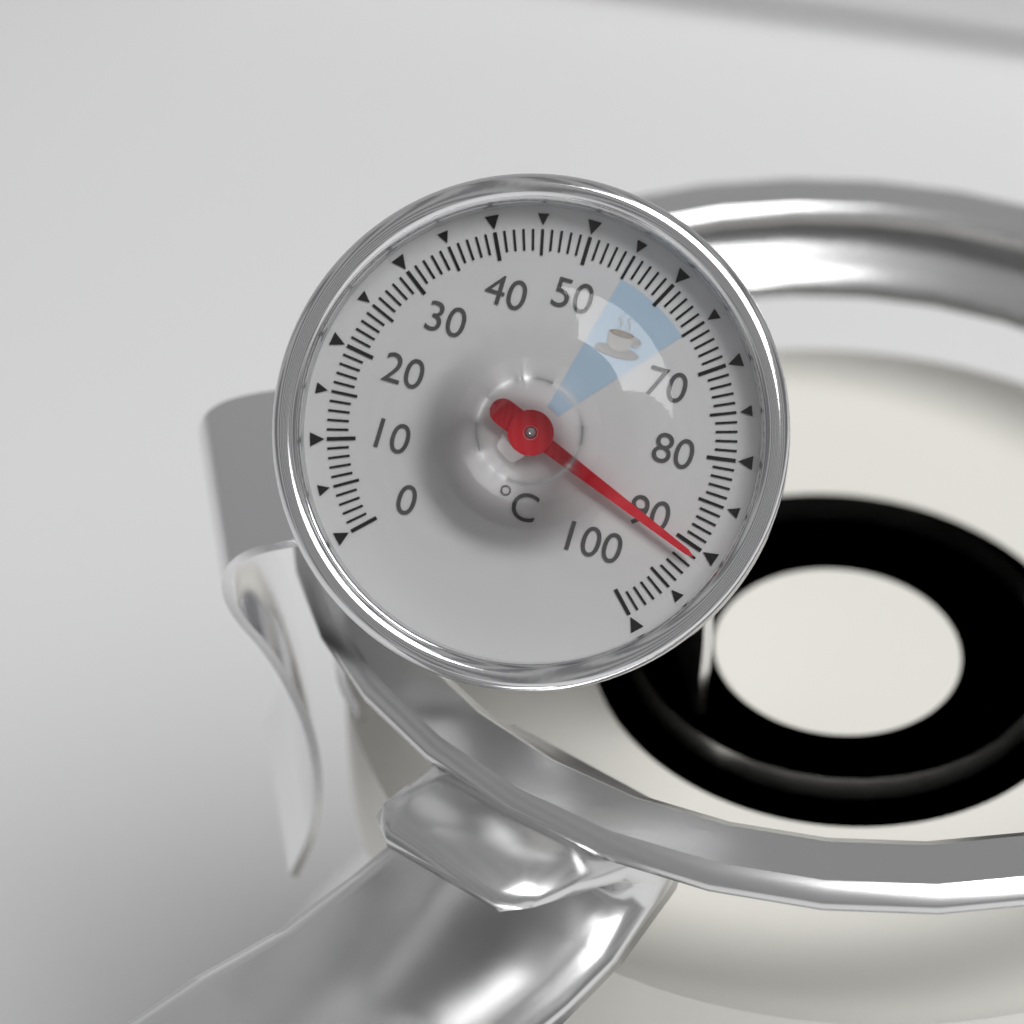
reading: 91 °C
